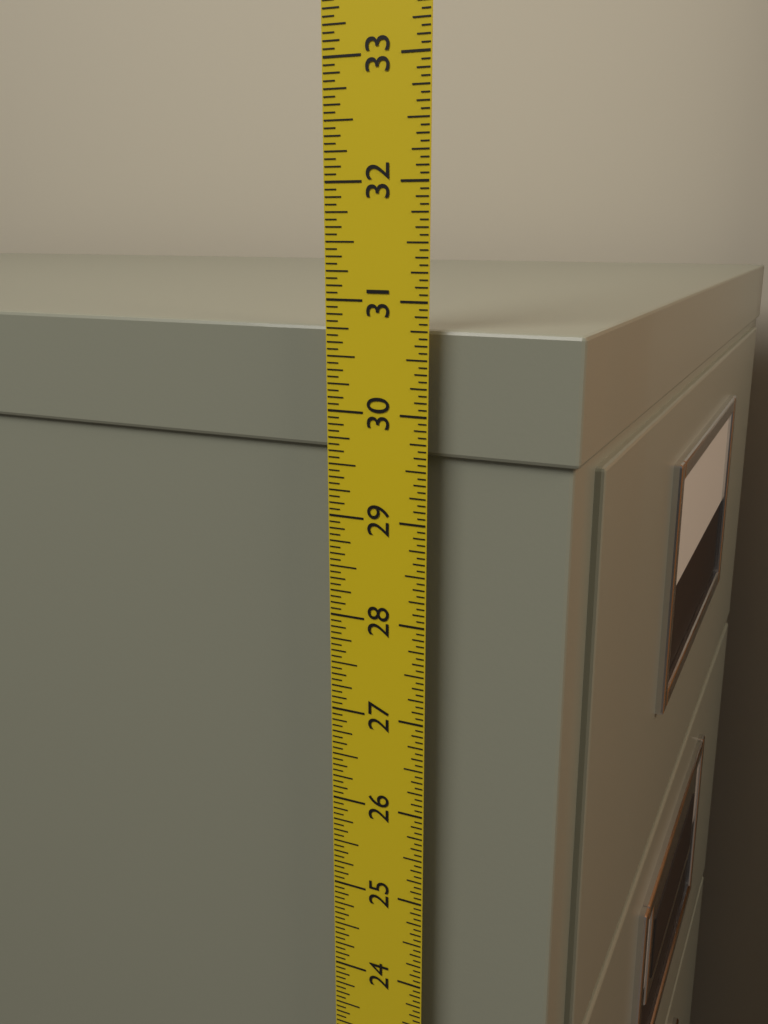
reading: 30.7500 in
